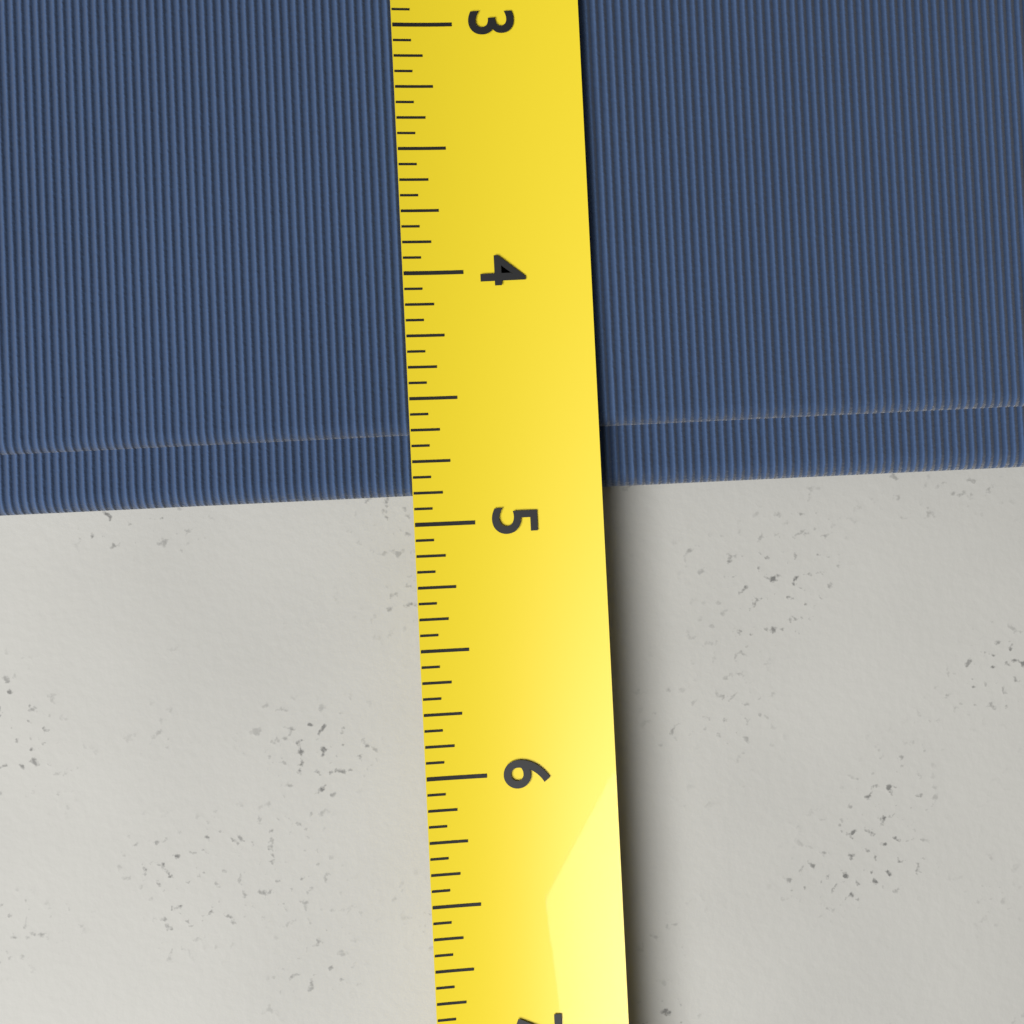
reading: 4.8750 (no unit)
